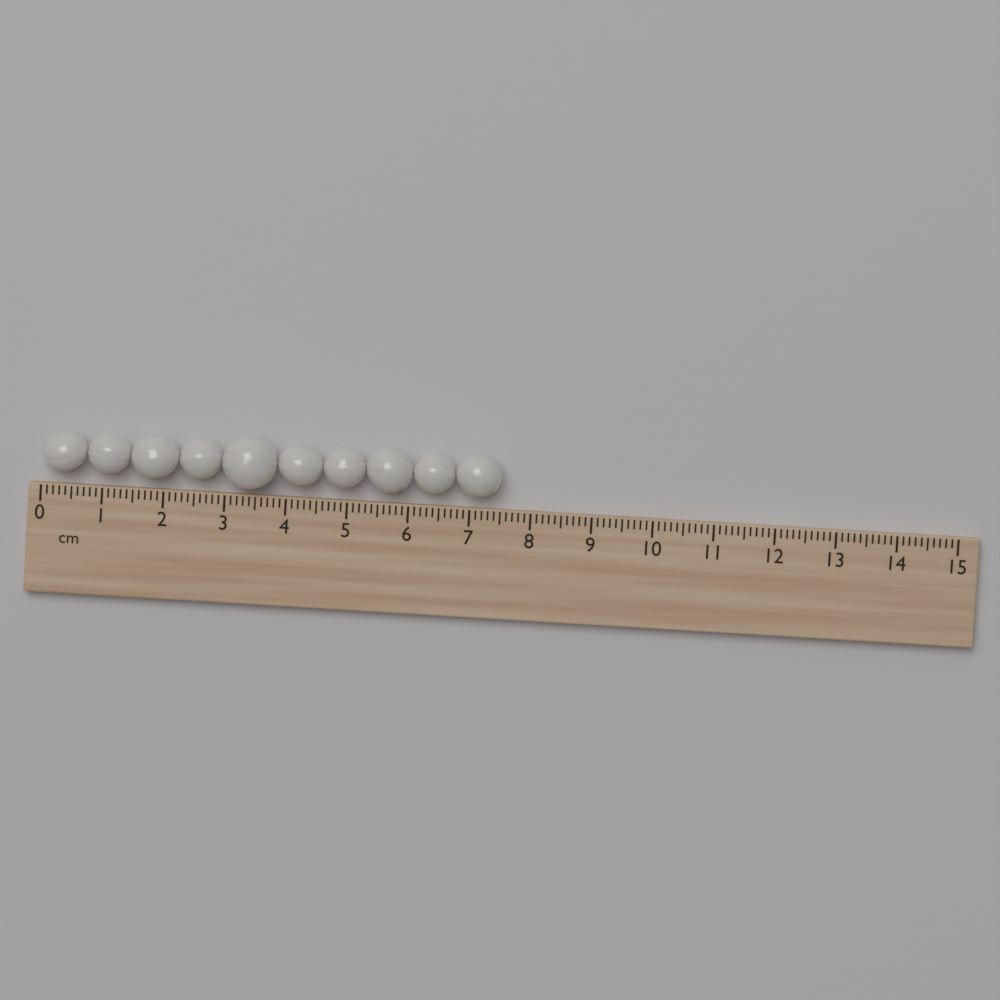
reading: 7.5 cm
